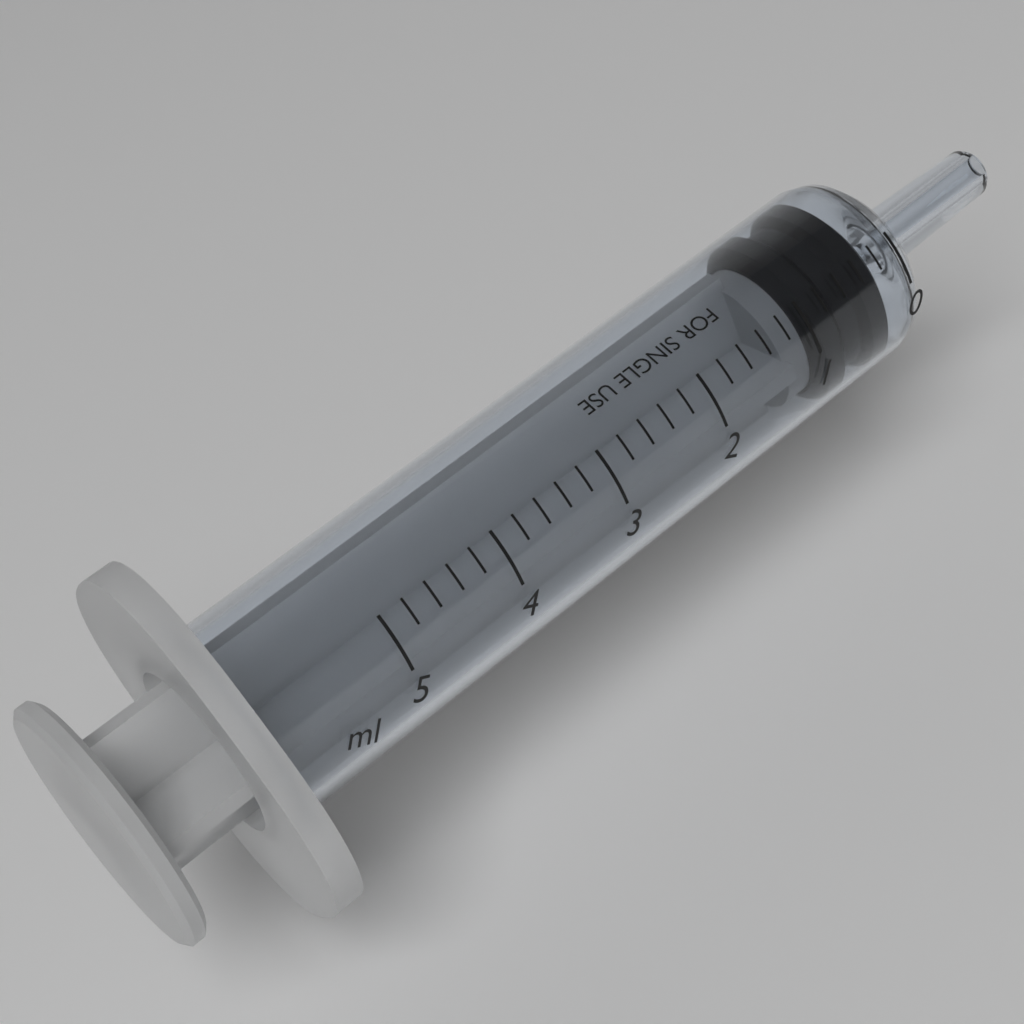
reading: 0.2 ml
